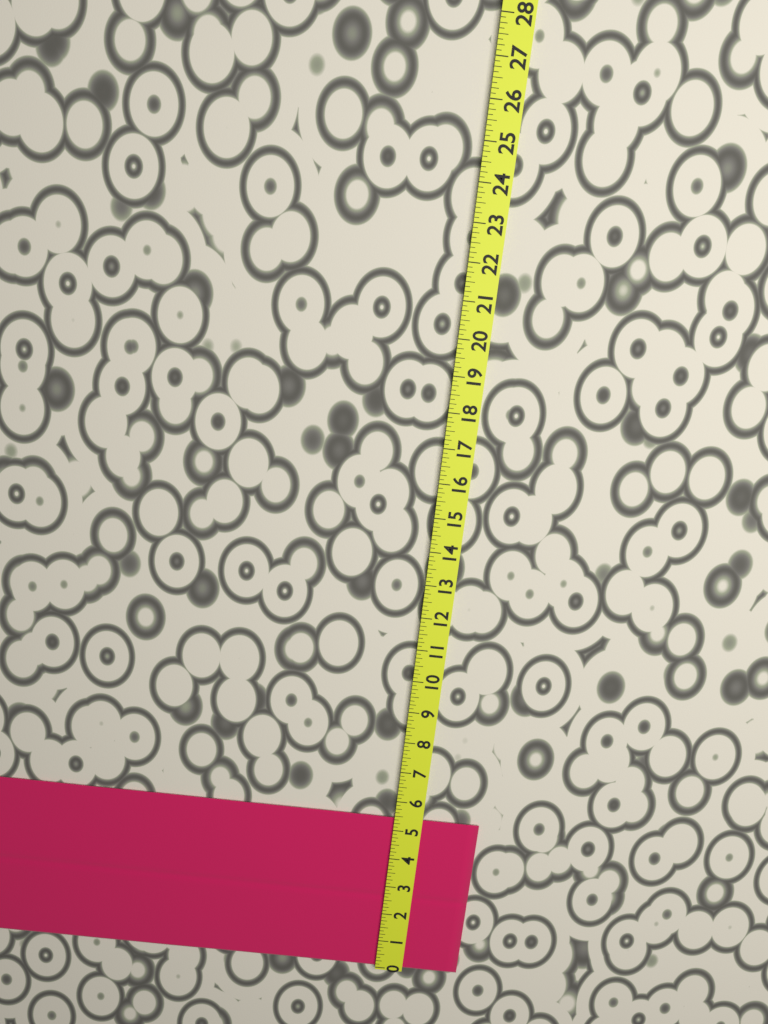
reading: 5.375 (no unit)
